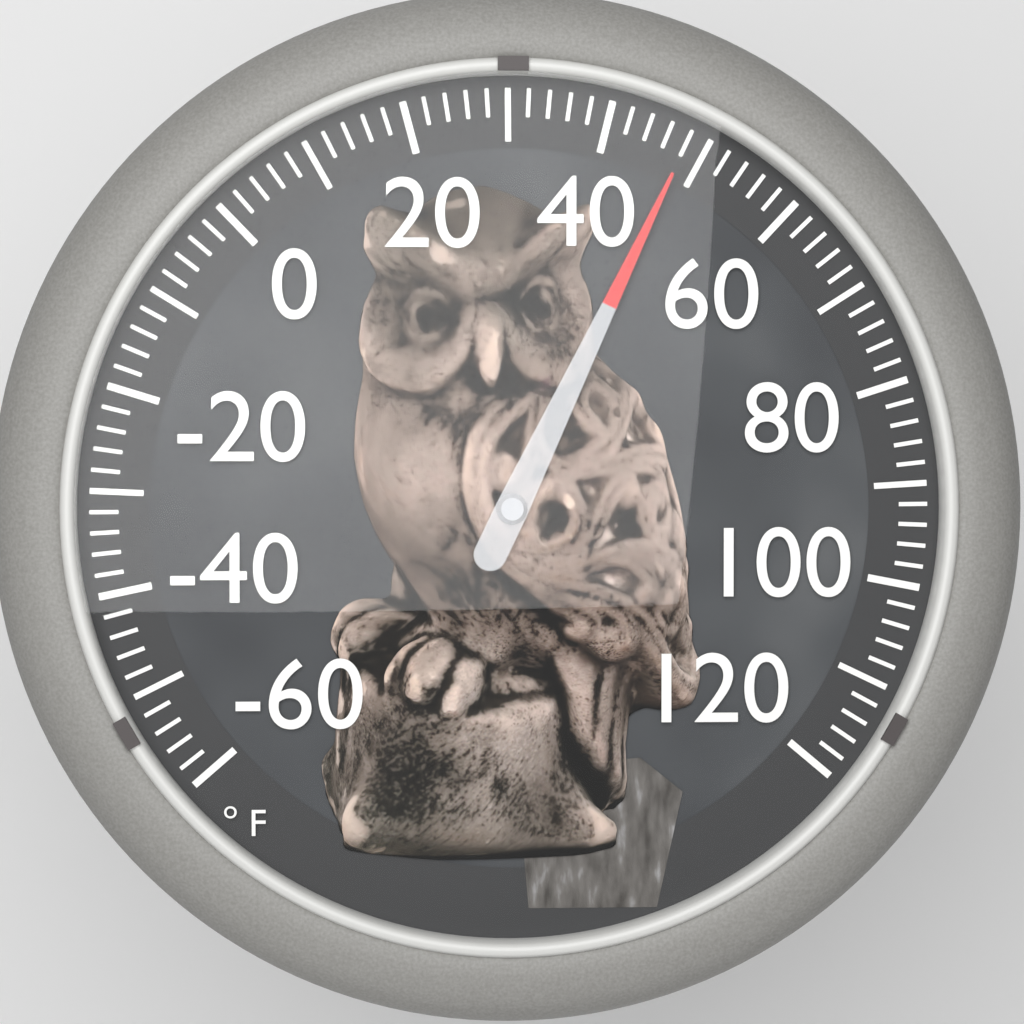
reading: 48 °F
